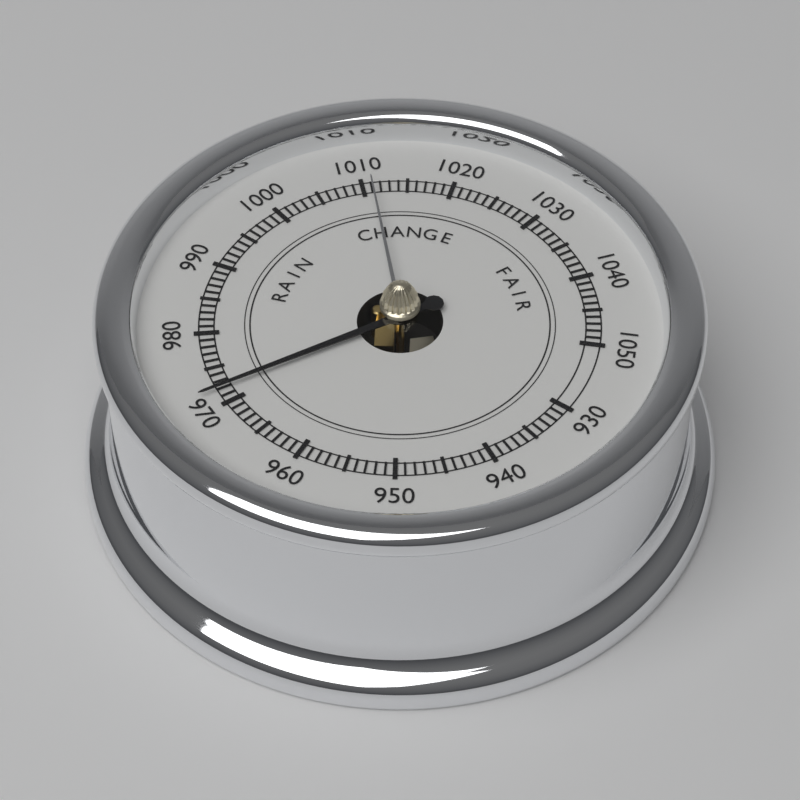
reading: 972 (no unit)
